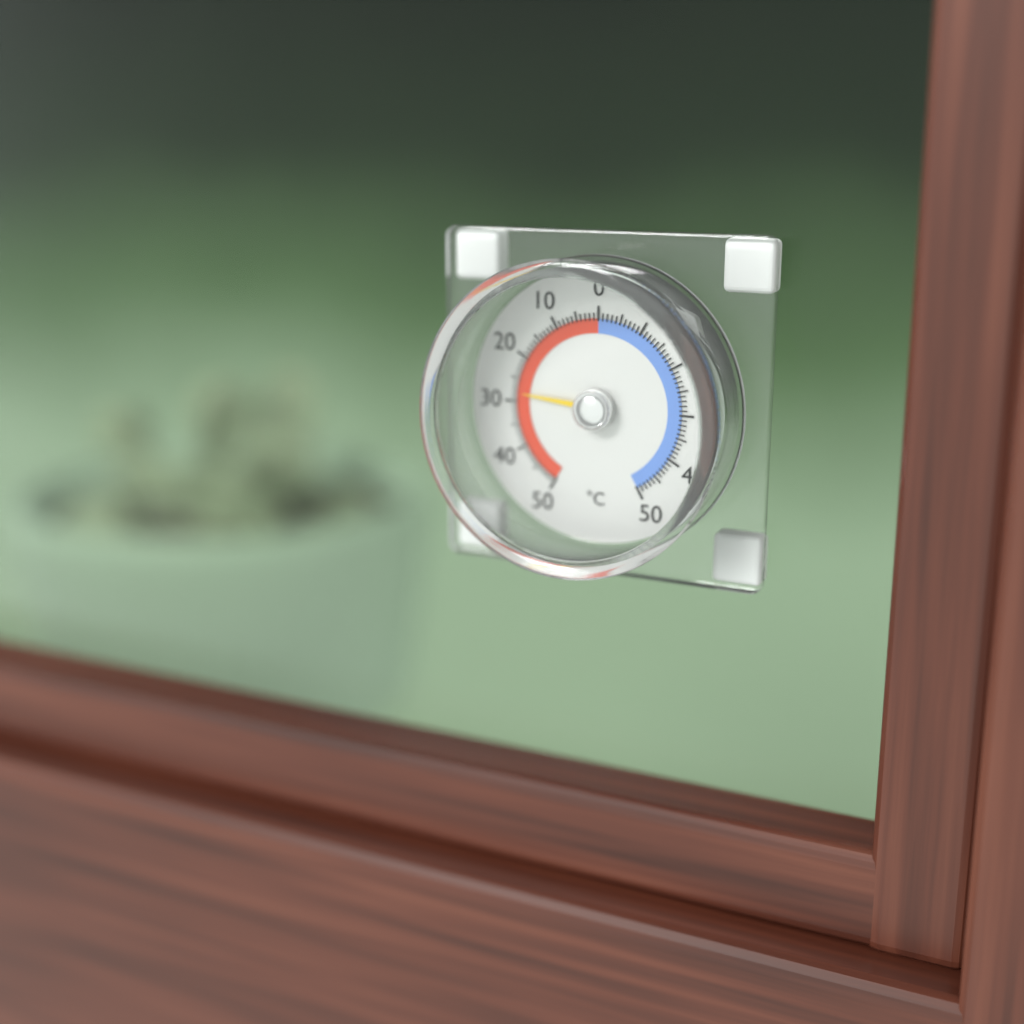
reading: 28 °C
